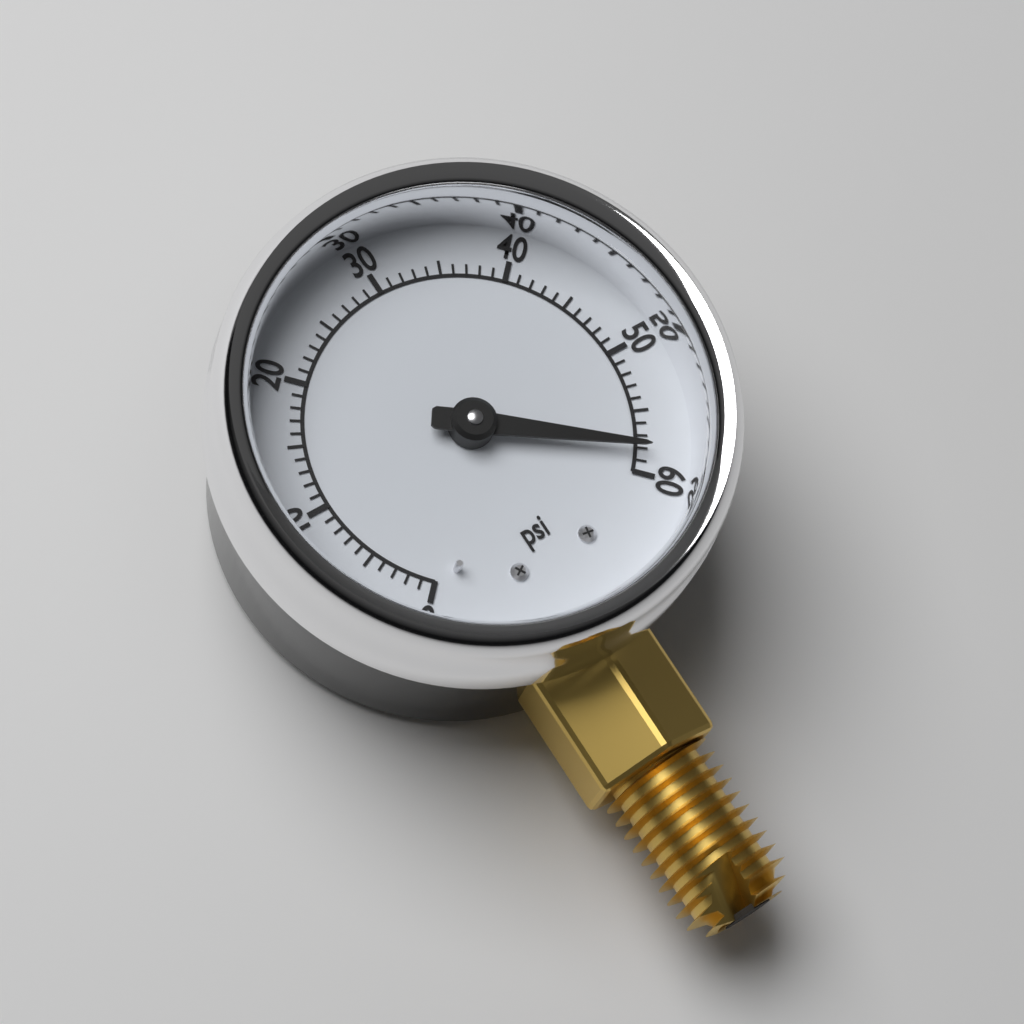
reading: 58 psi
